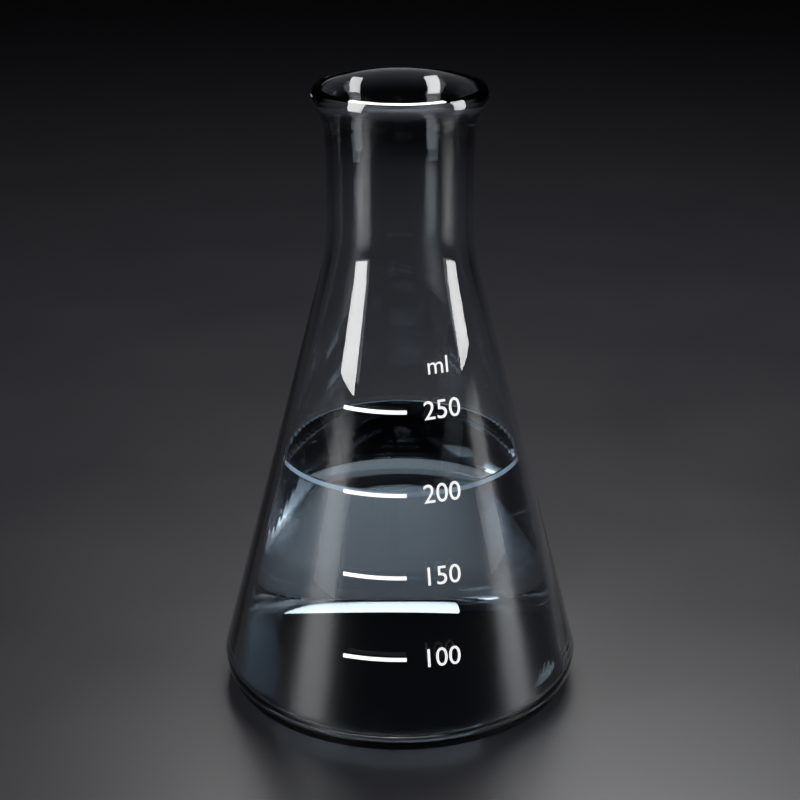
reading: 200 ml
